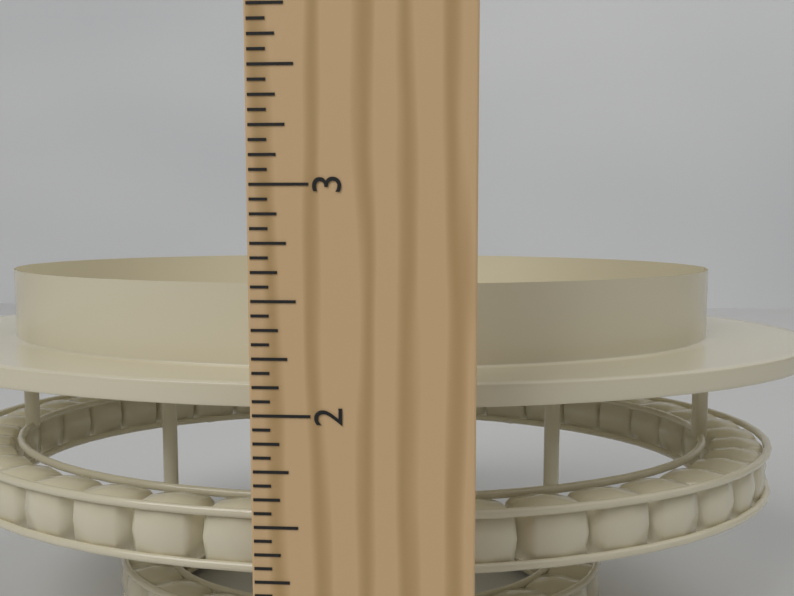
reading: 2.5000 in
